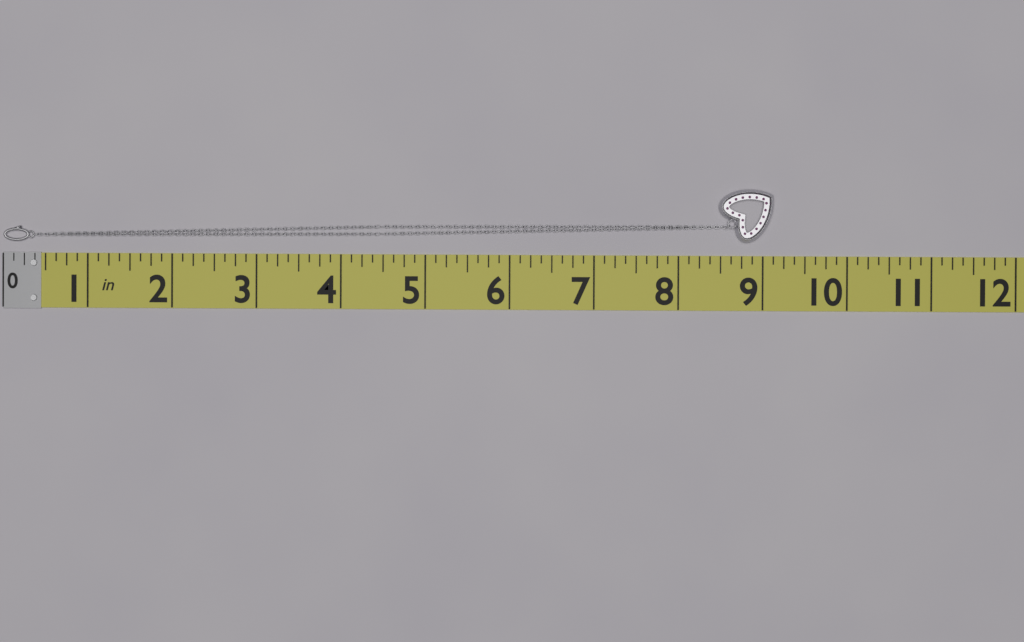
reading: 9.125 in
